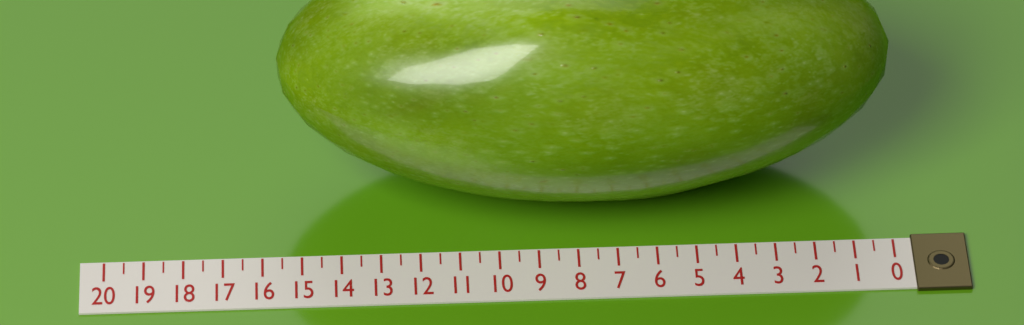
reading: 15.5 (no unit)
